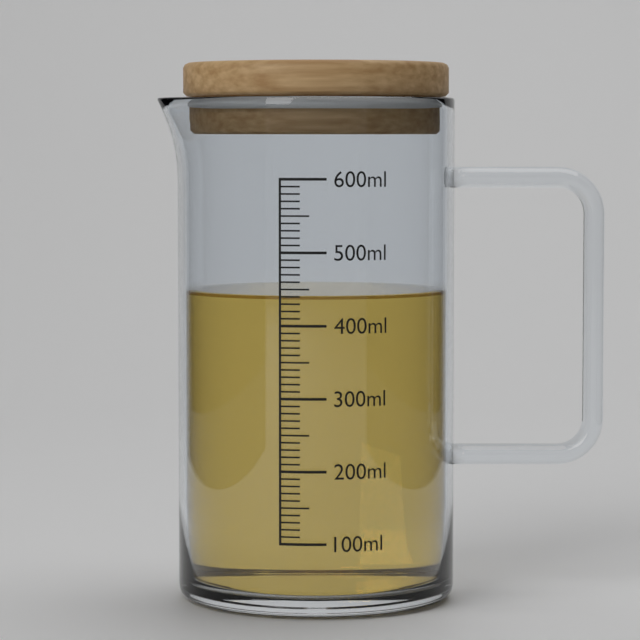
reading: 440 ml
